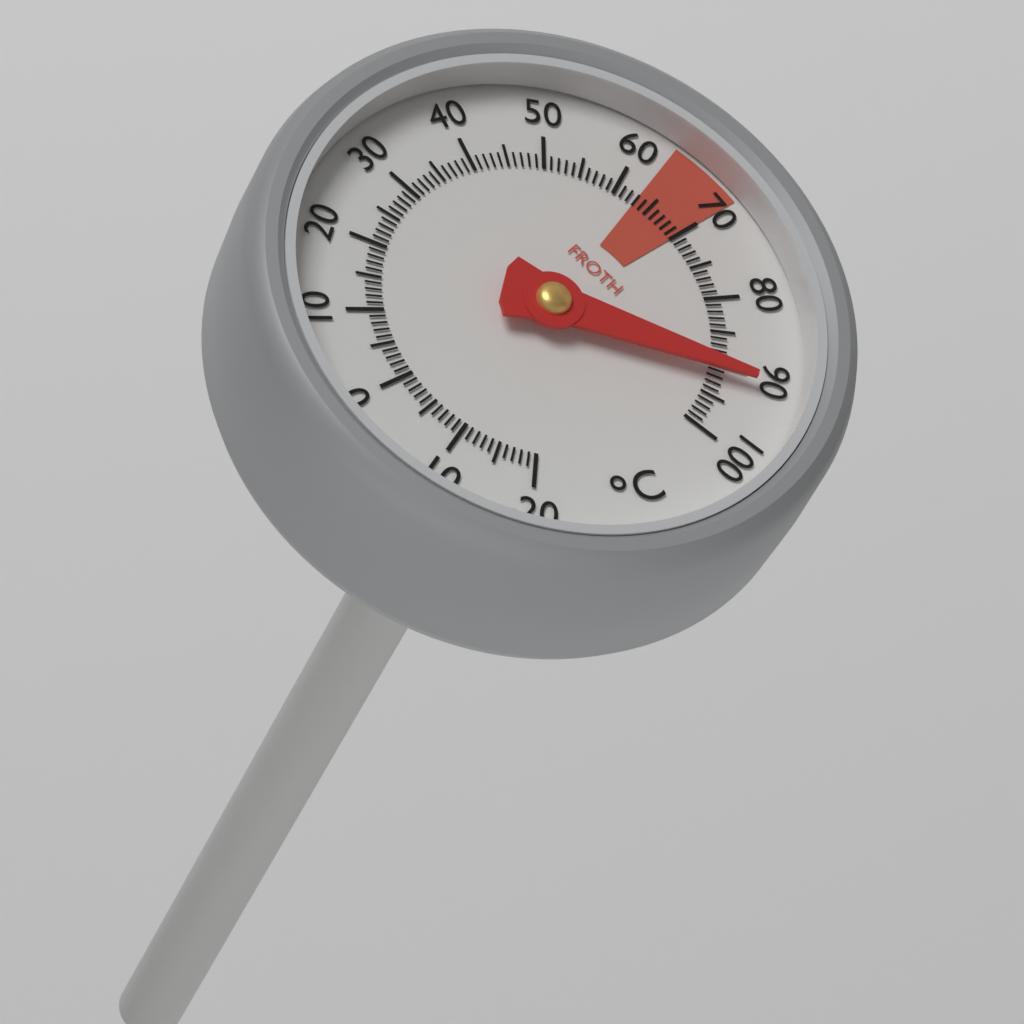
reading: 91 °C
